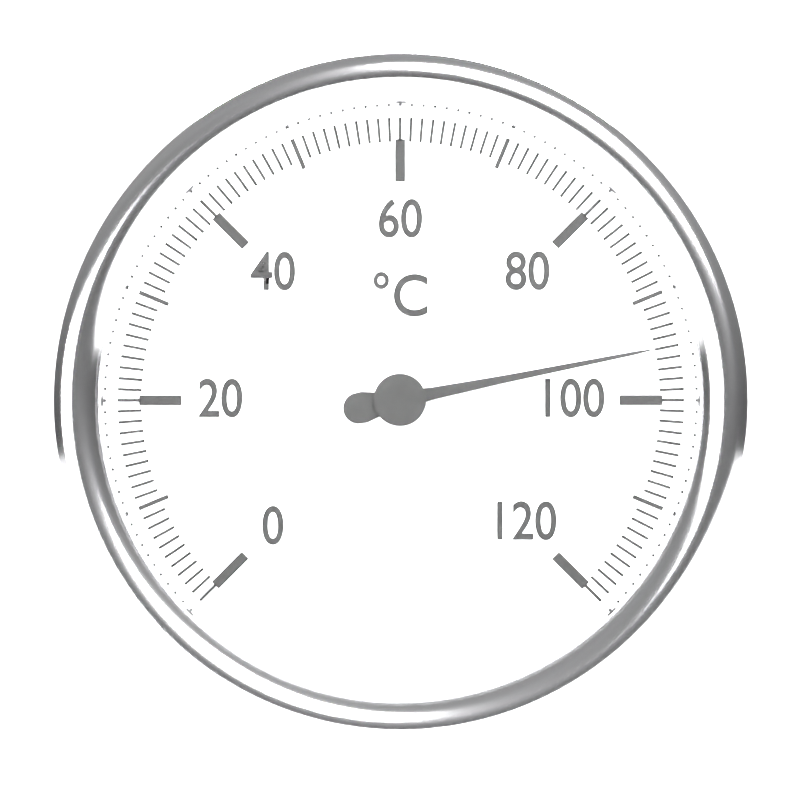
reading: 95 °C
